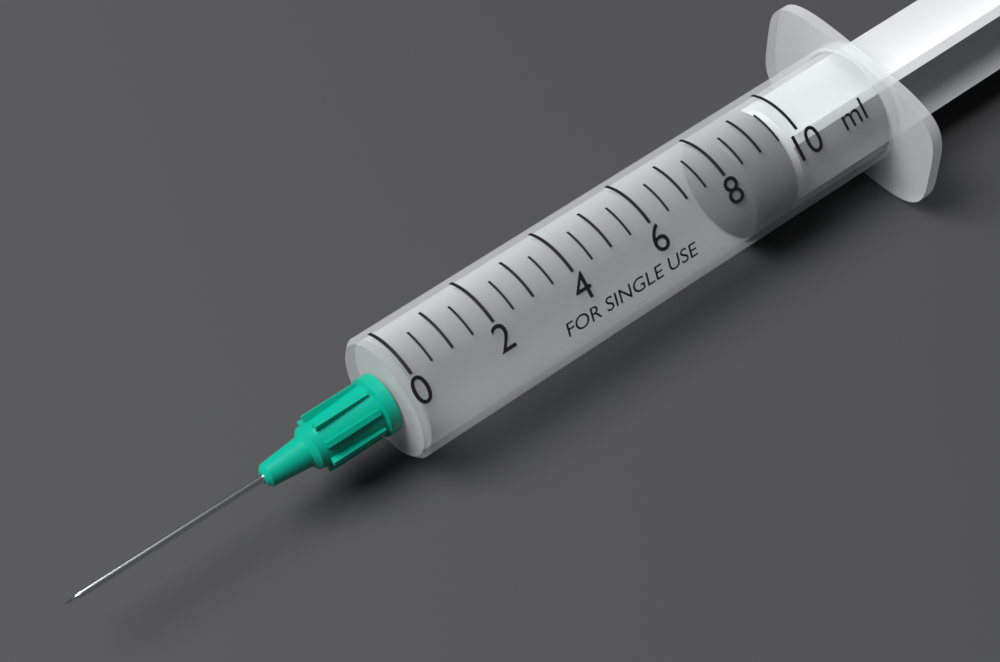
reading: 8.5 ml
